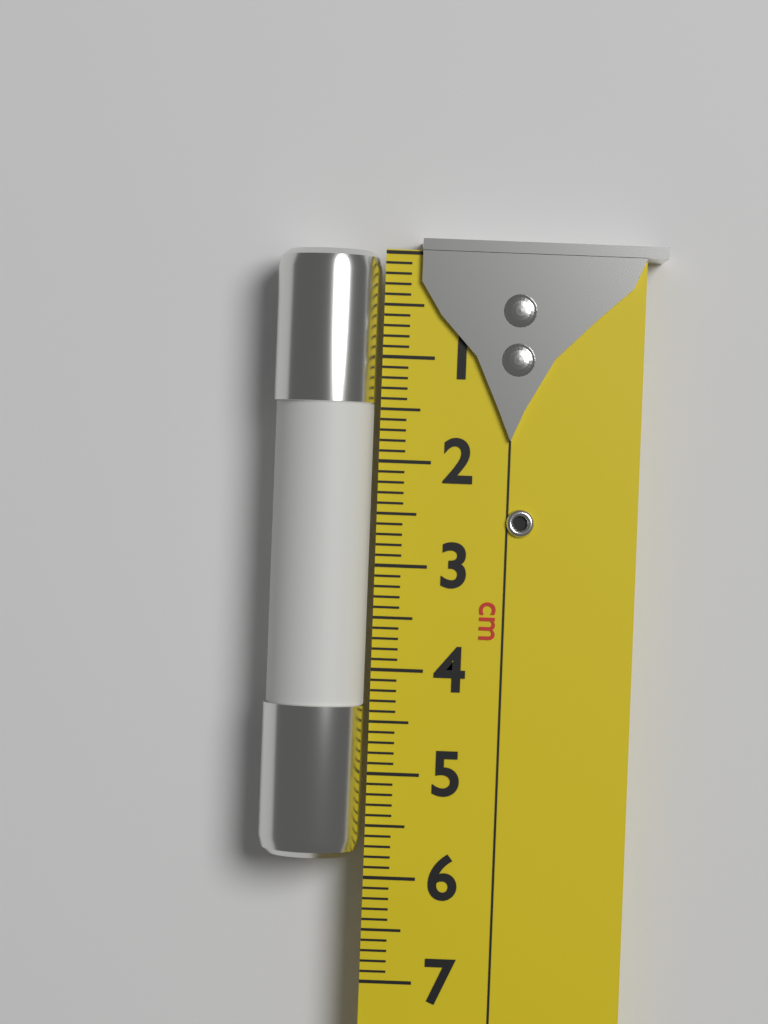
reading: 5.8 cm
